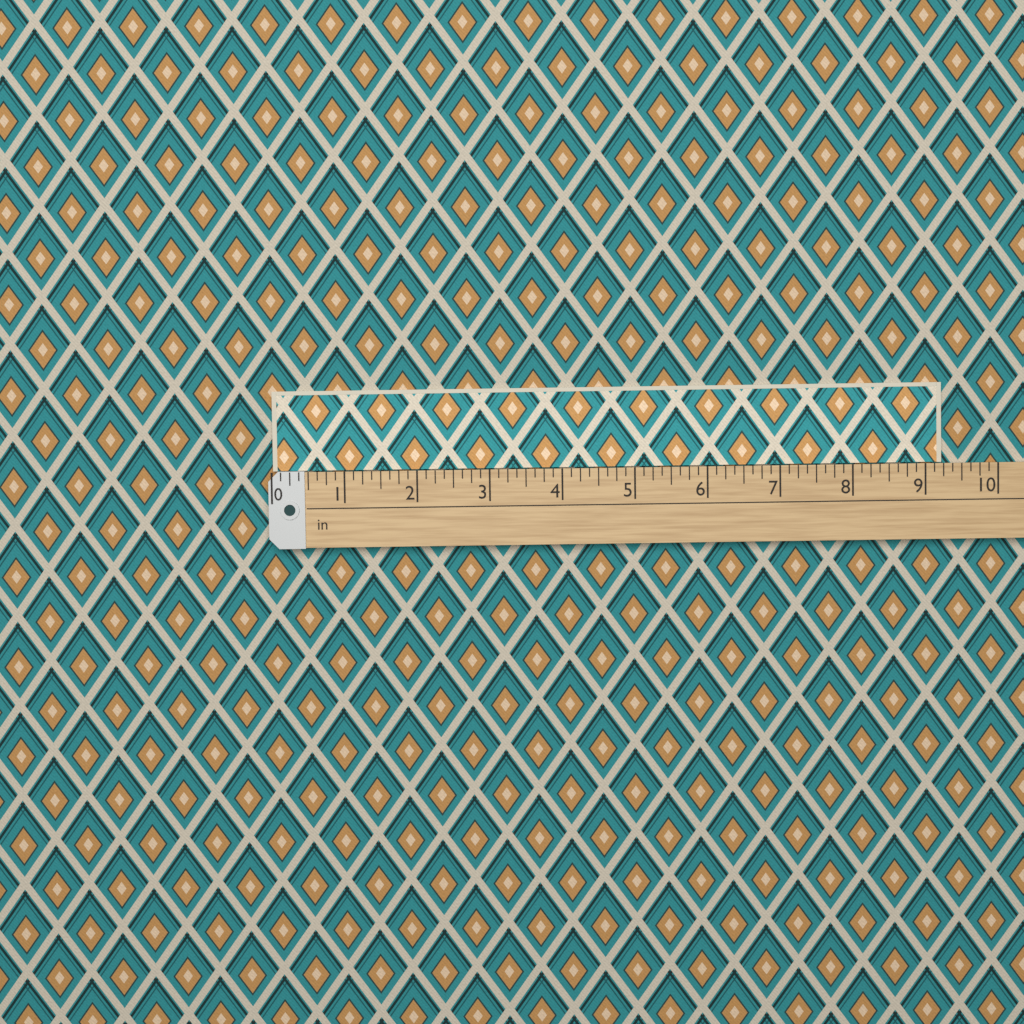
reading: 9.250 in
